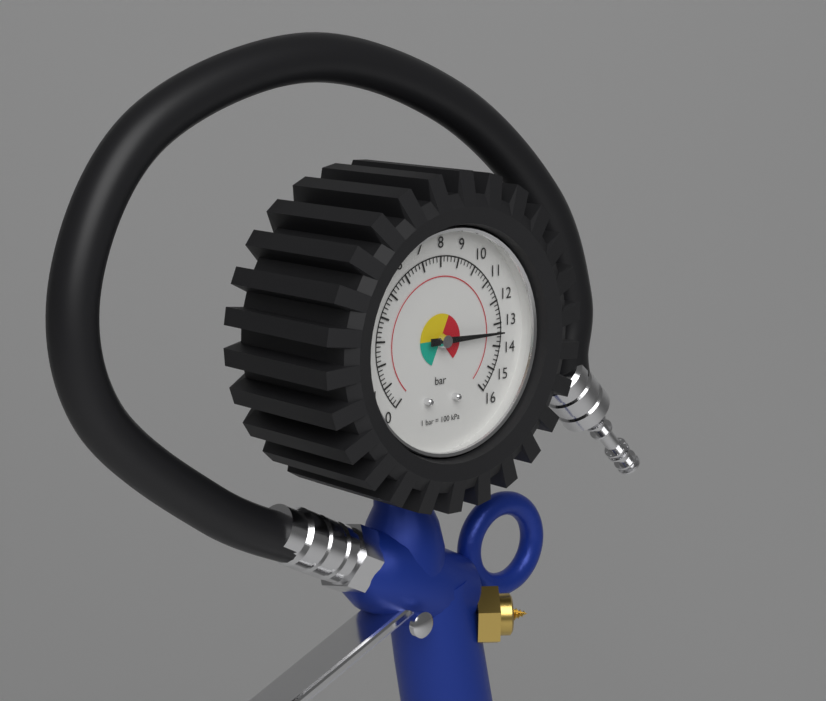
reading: 13.4 bar
